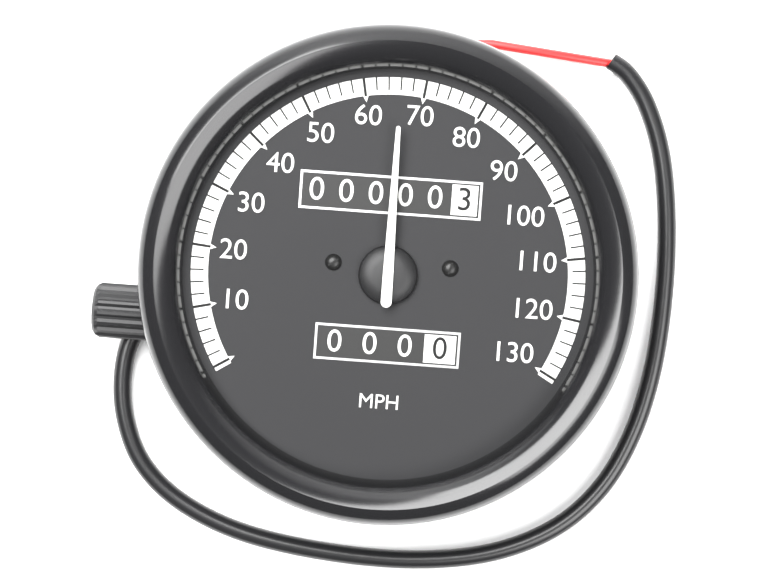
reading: 66 MPH
